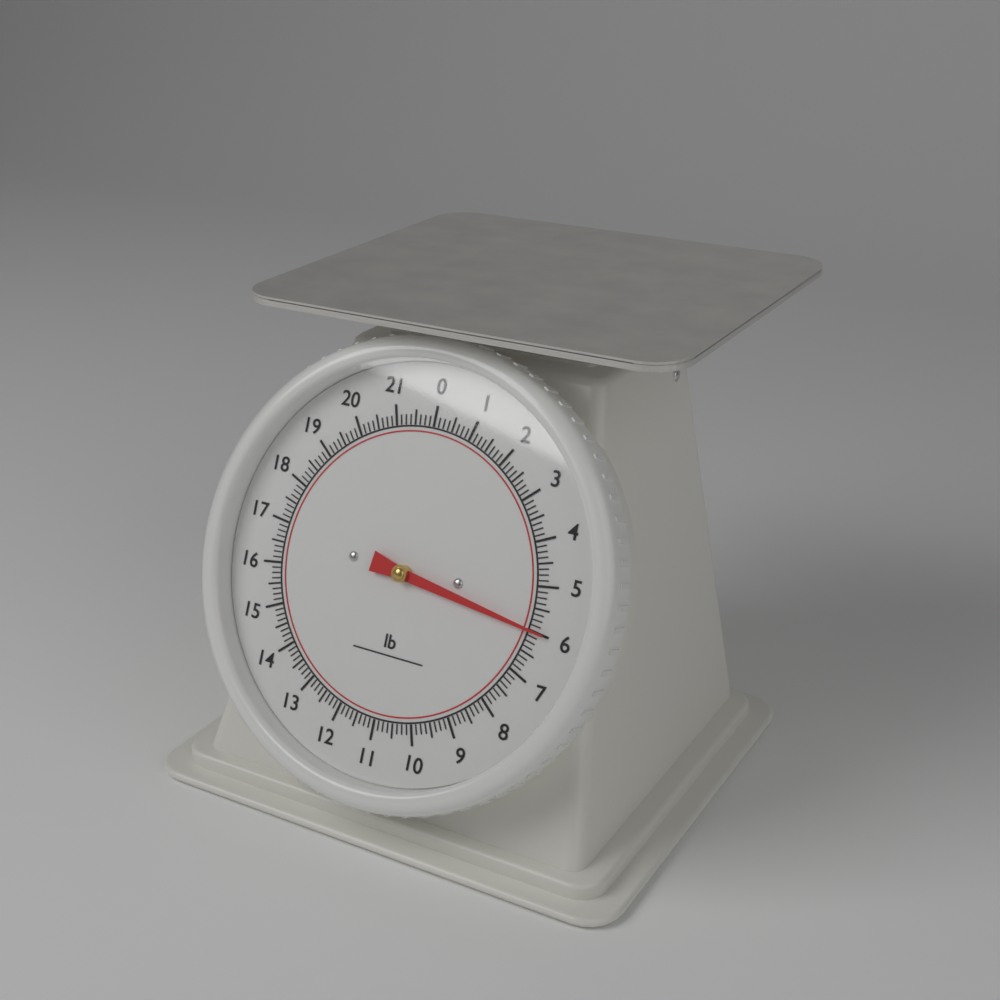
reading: 6.000 lb
